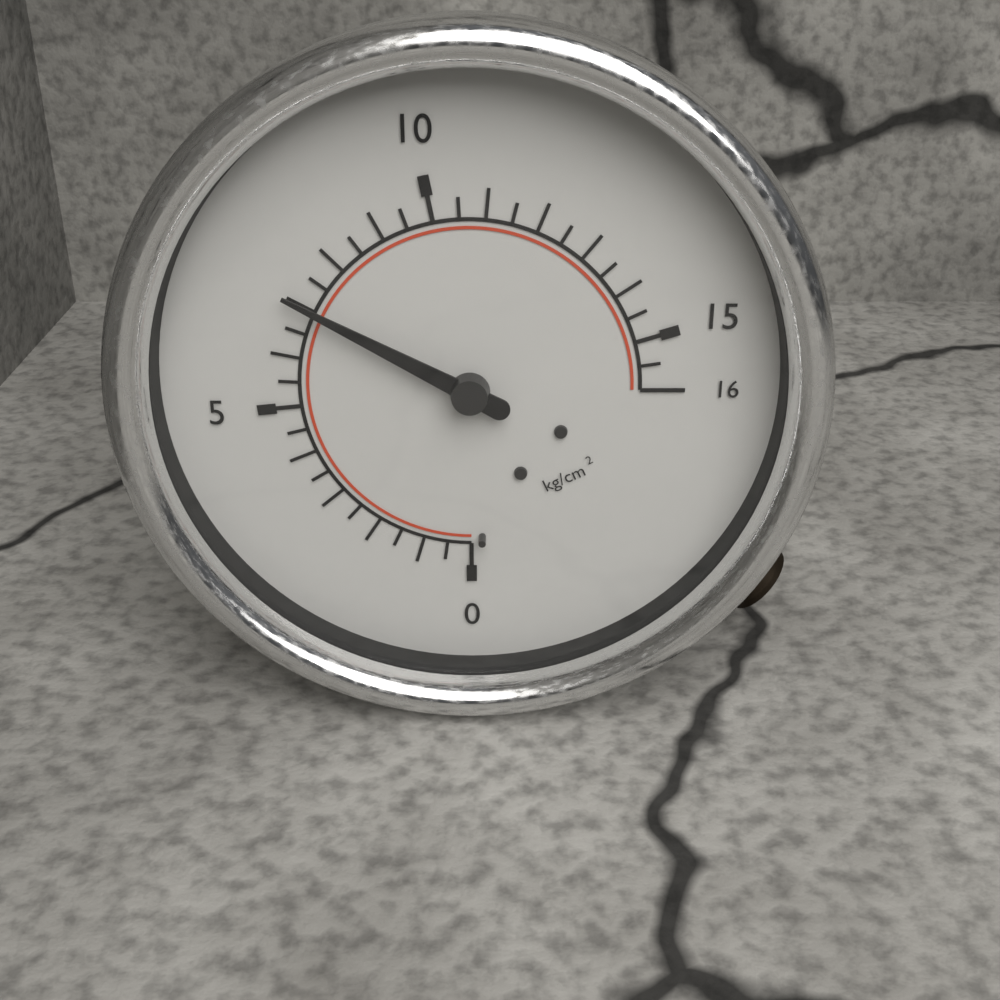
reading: 7.0 kg/cm²
